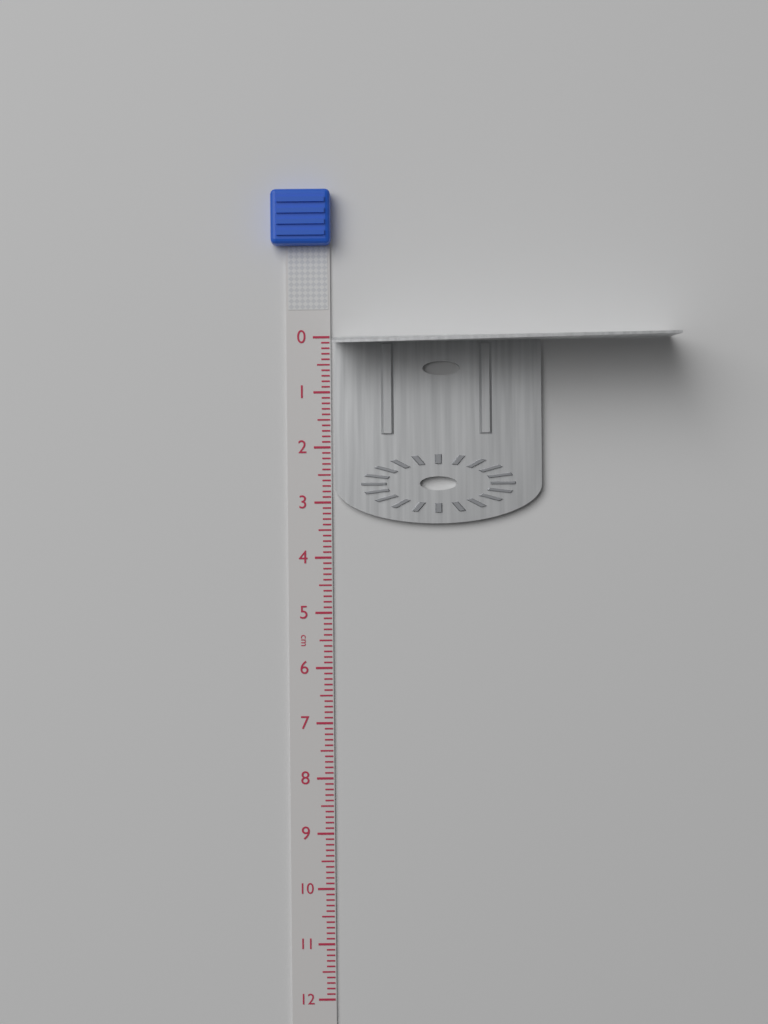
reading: 3.4 cm
